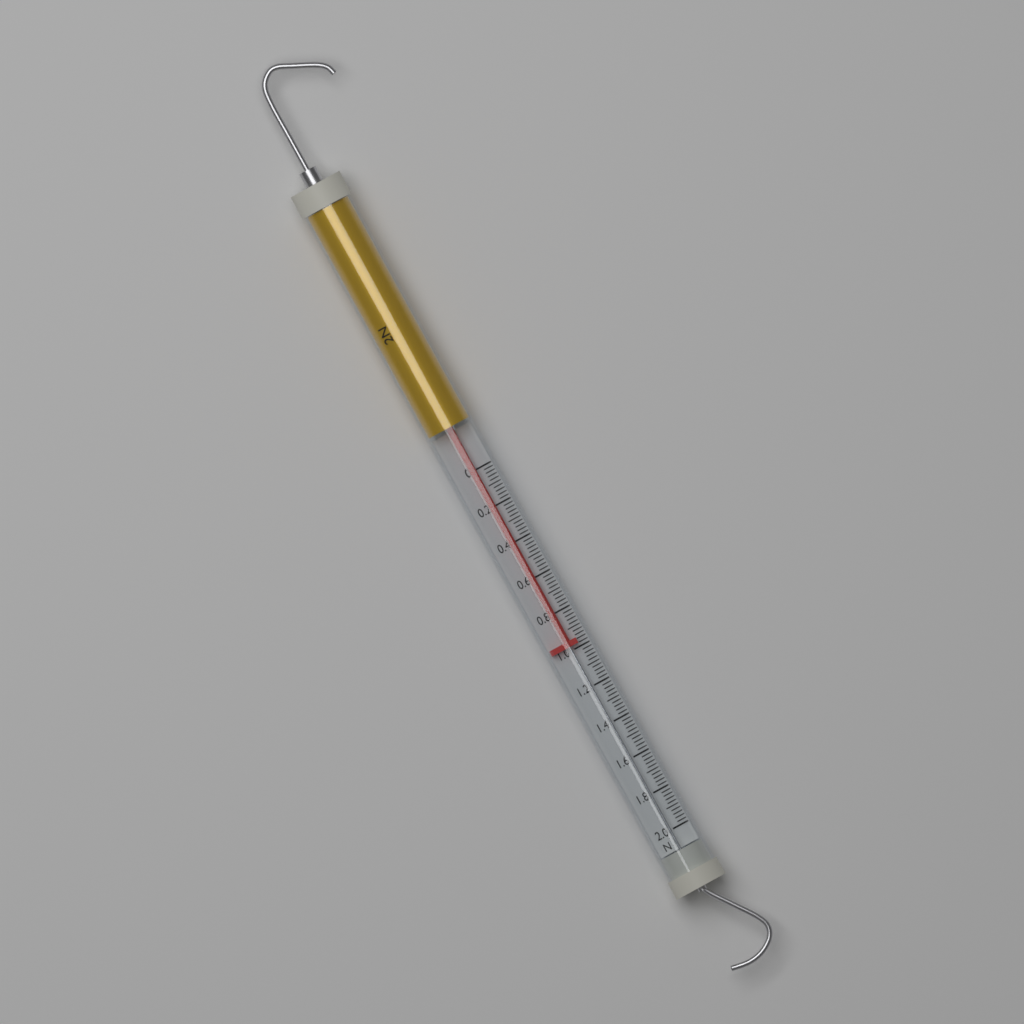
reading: 0.98 N
